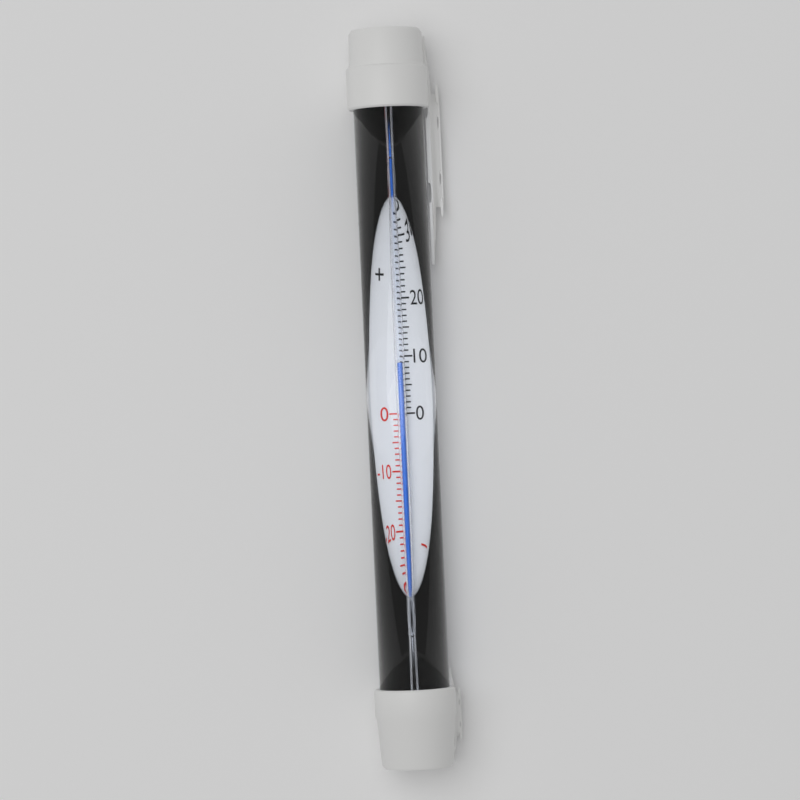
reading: 9 °C
